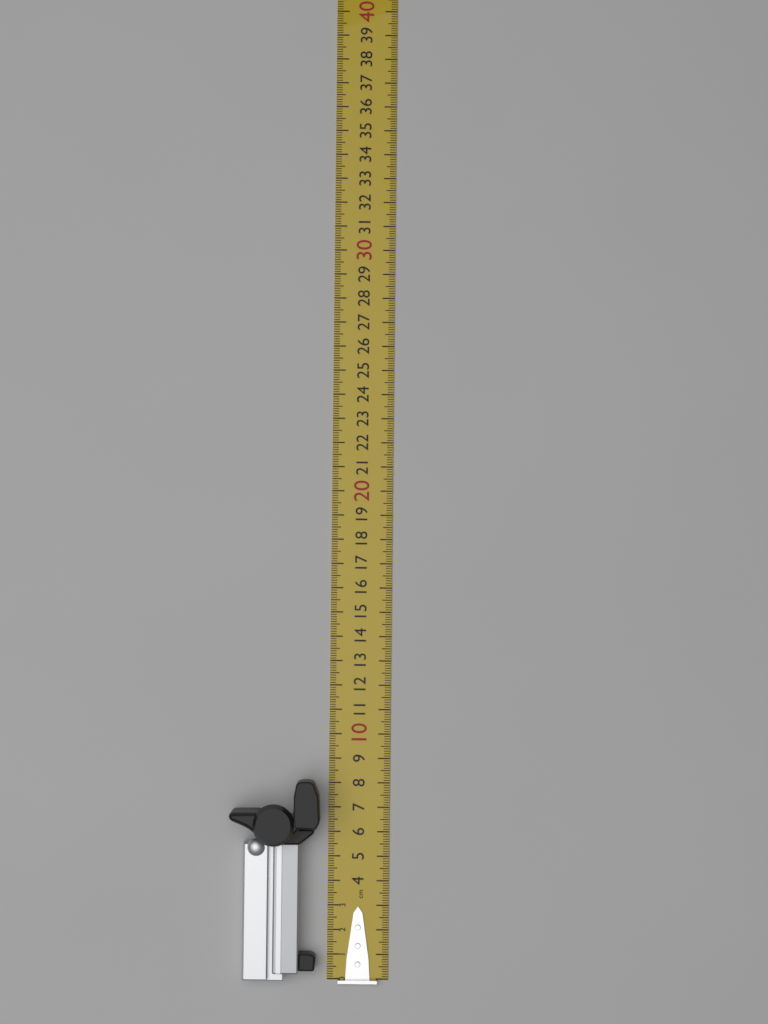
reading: 8.2 cm
